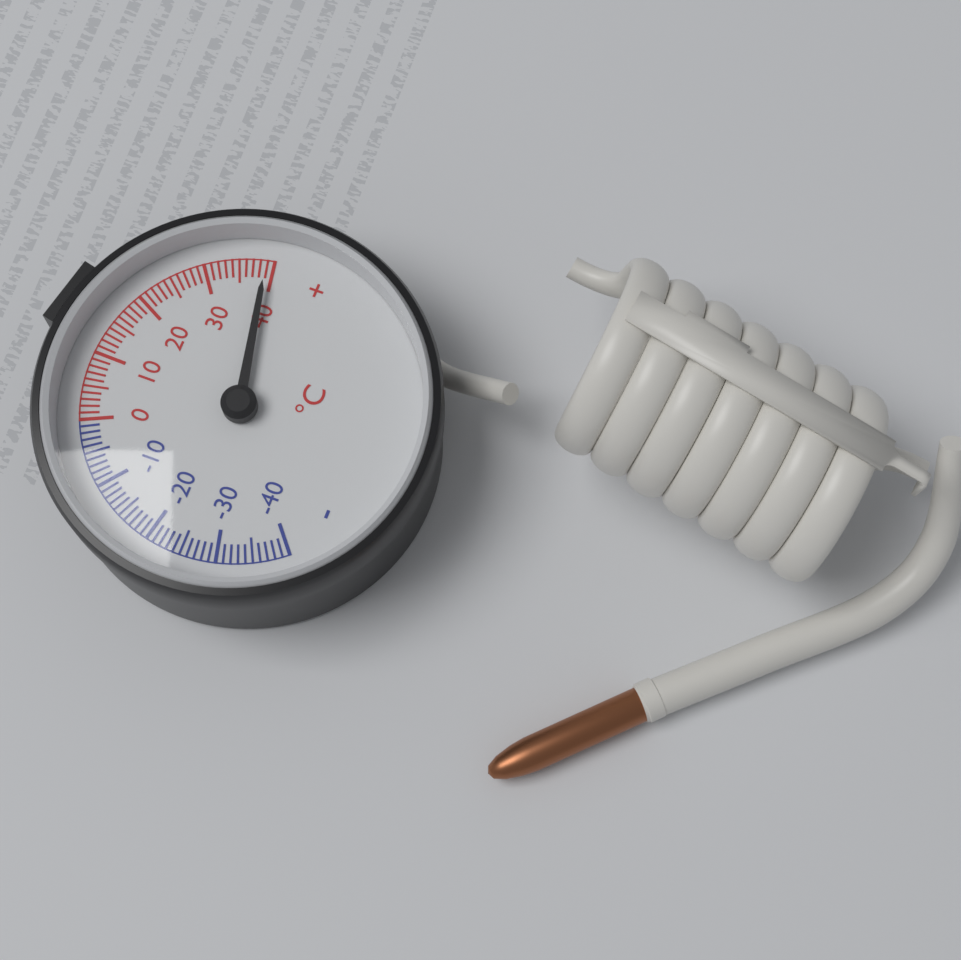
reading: 39 °C
